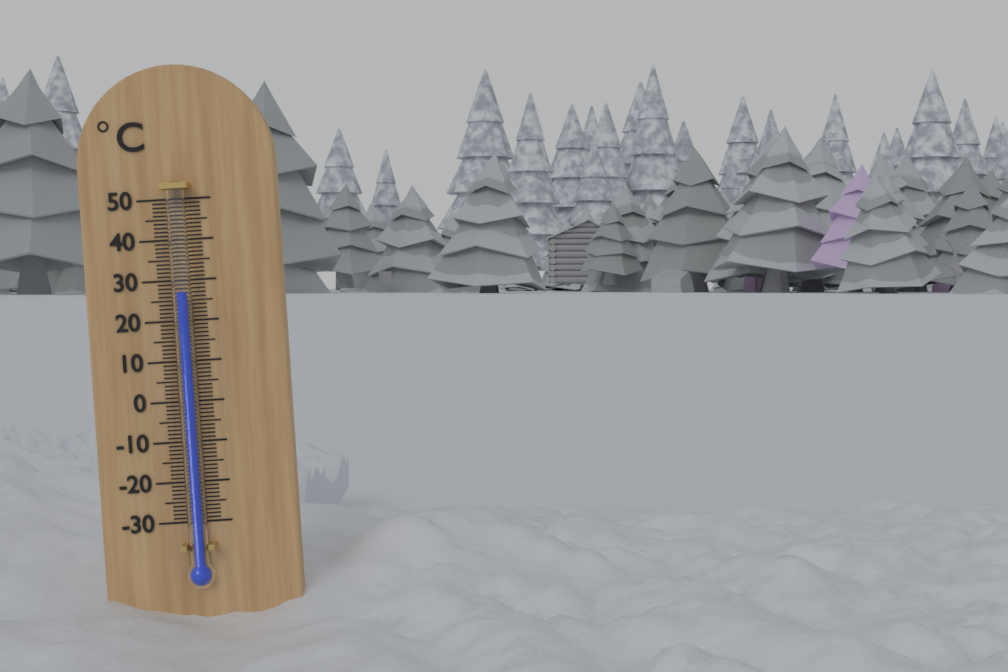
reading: 27 °C
